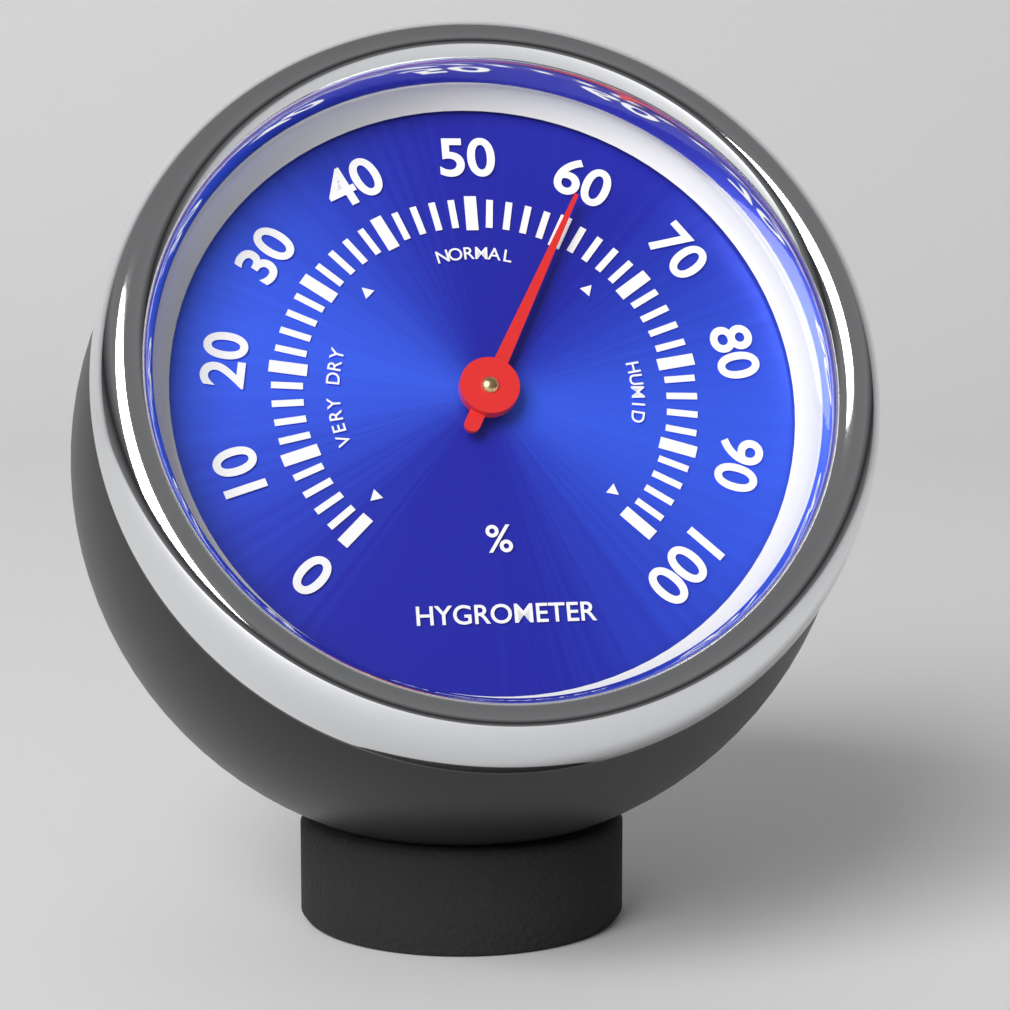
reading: 60 %
